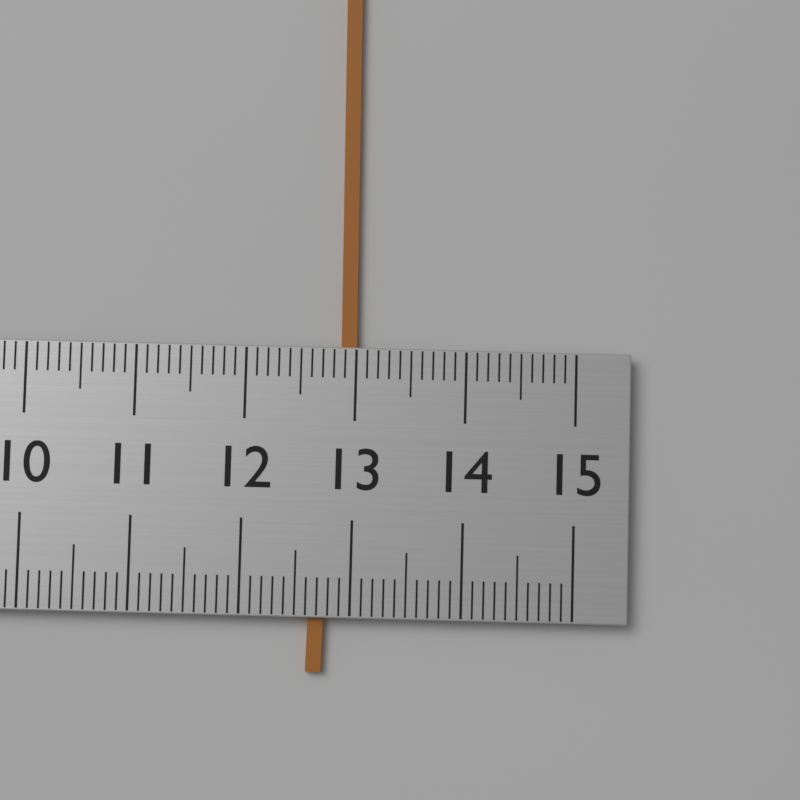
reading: 13.0 (no unit)
